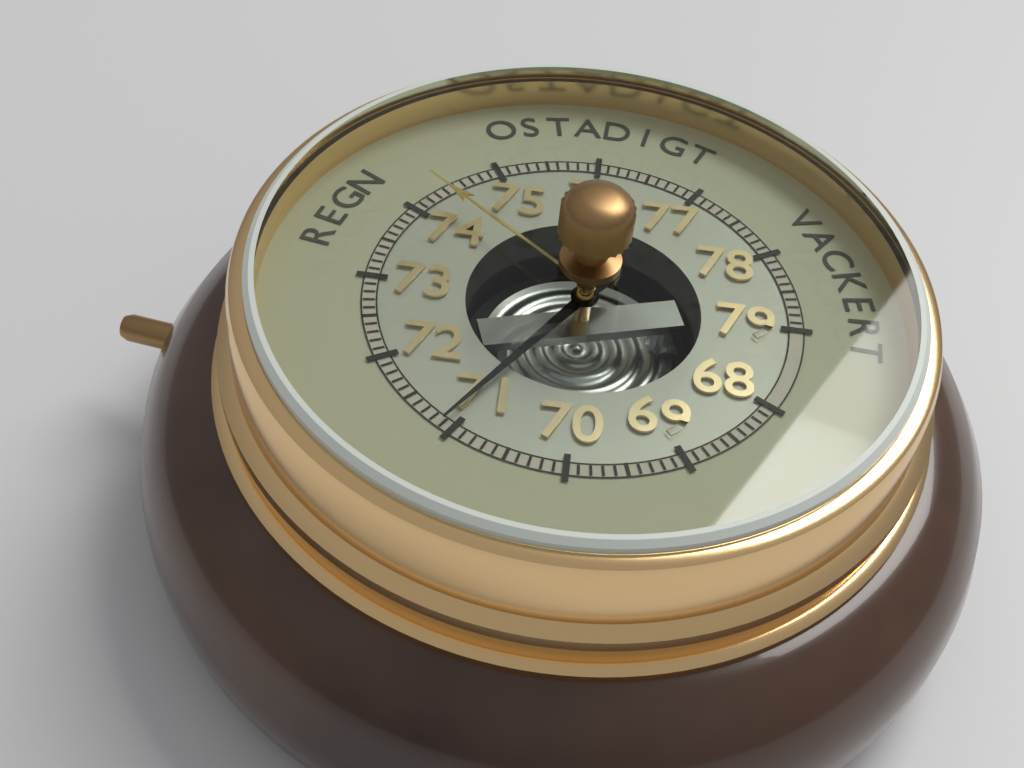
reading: 71.1 (no unit)
